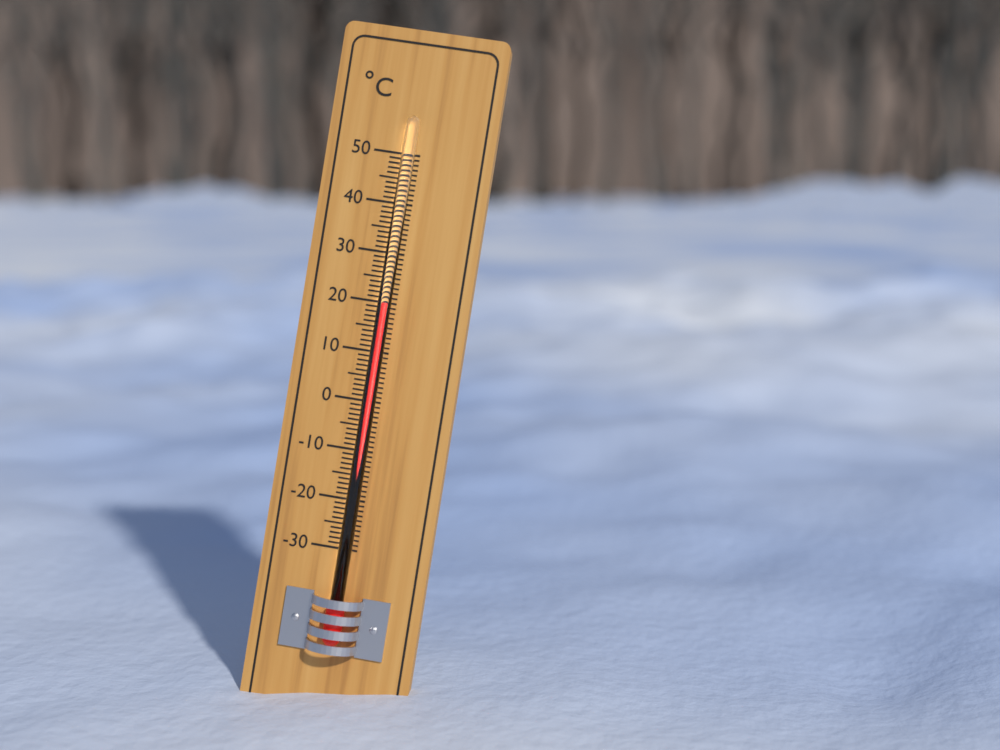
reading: 20 °C
